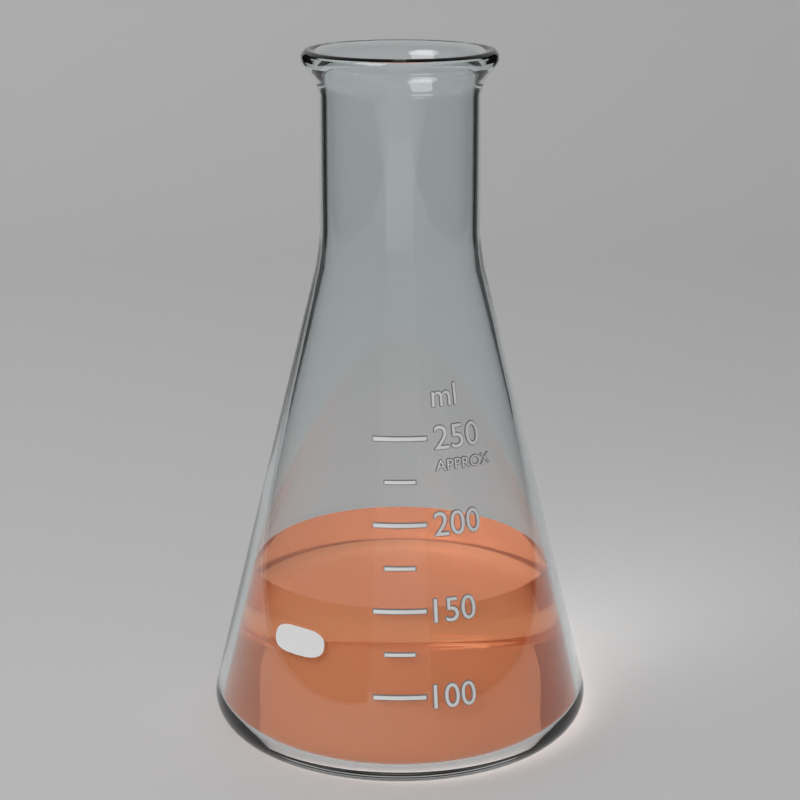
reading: 150 ml
